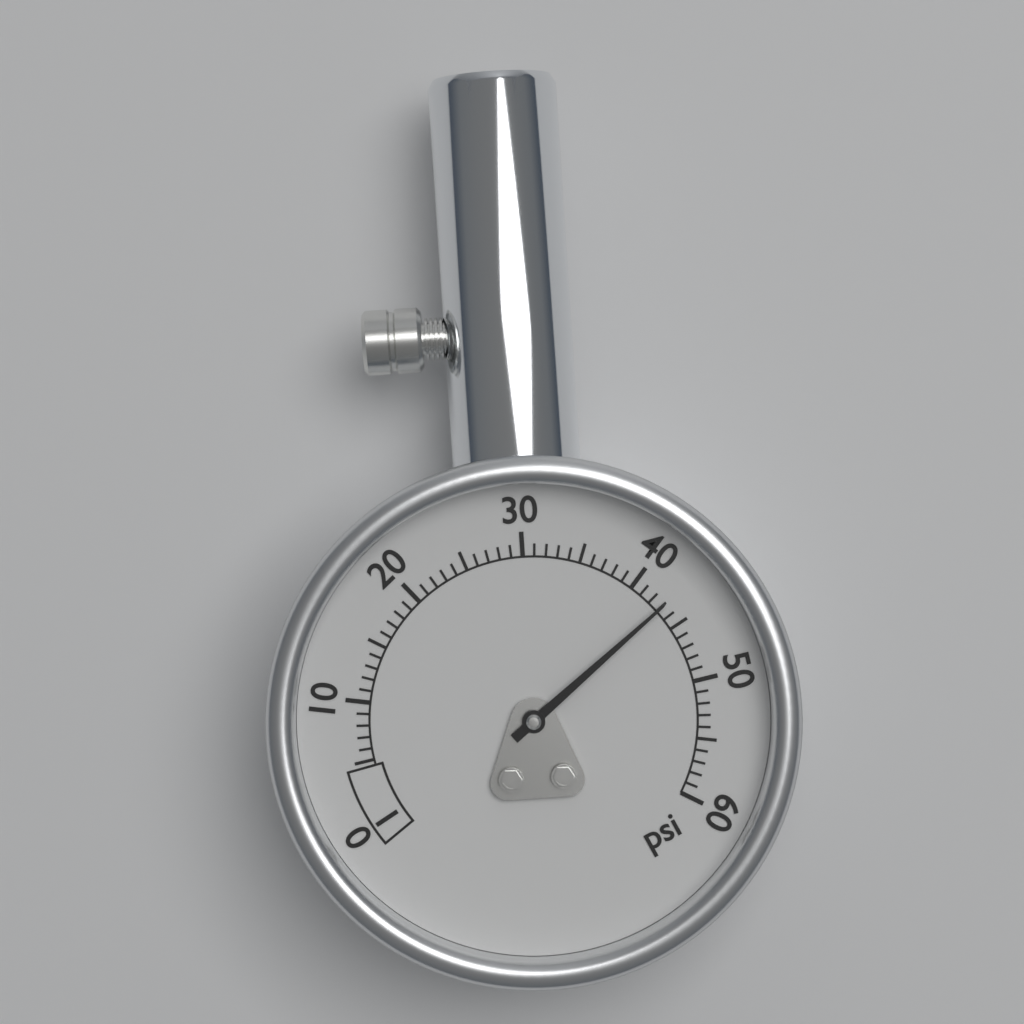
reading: 43 psi
